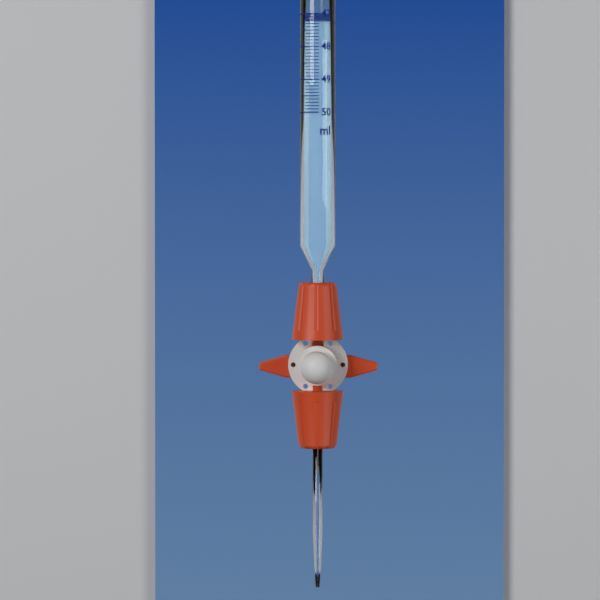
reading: 47.2 ml
